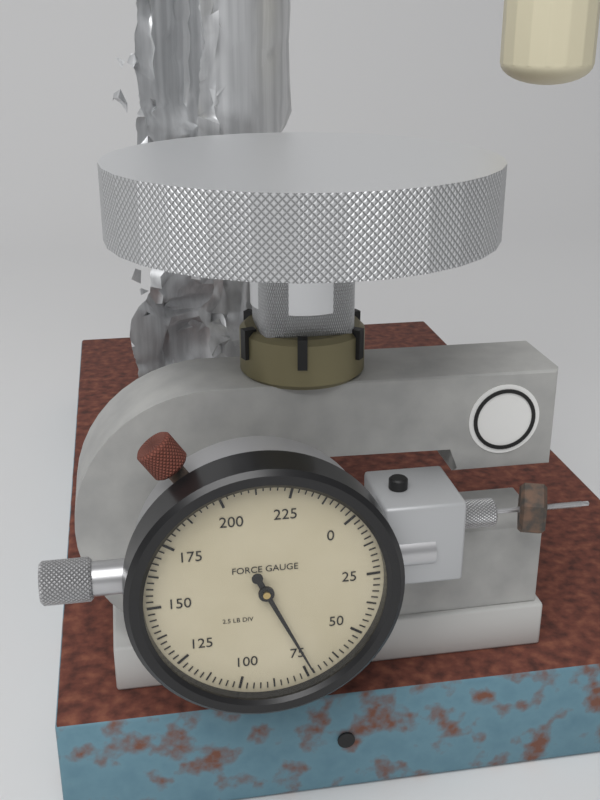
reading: 72.5 lb
